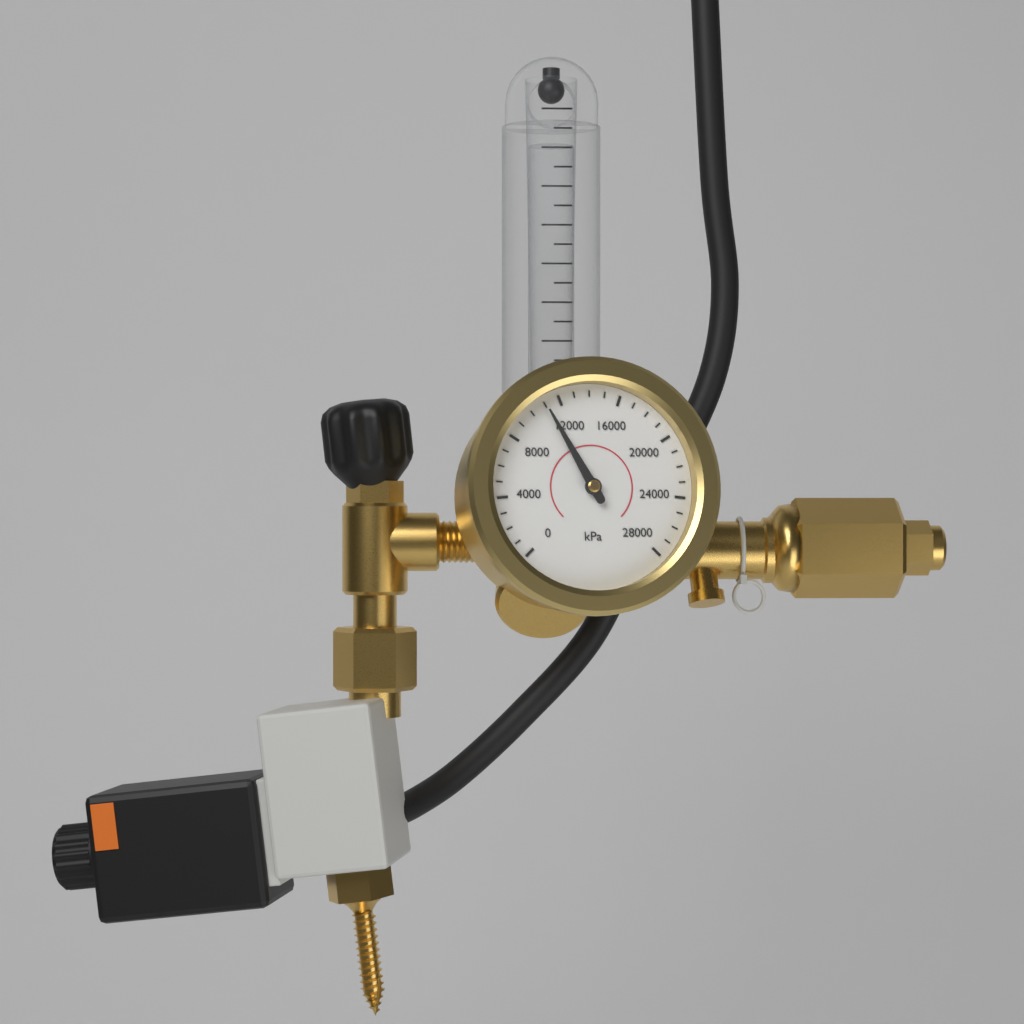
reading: 11000 kPa
